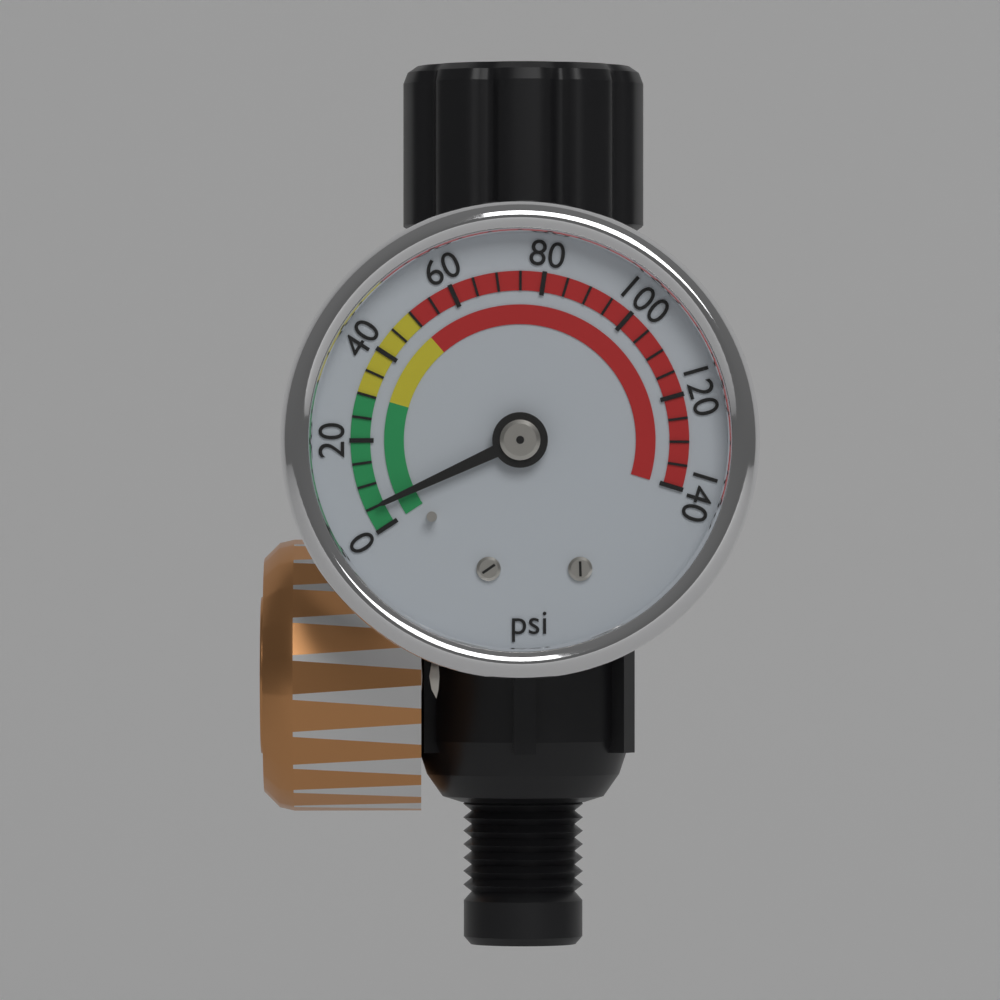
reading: 5 psi
